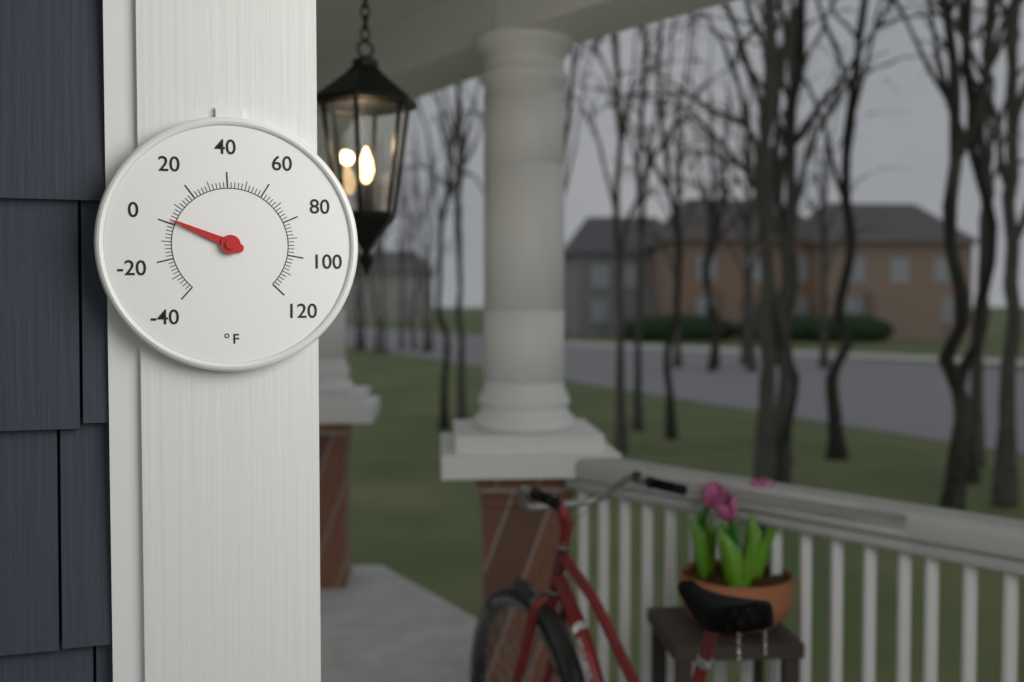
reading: 2 °F
